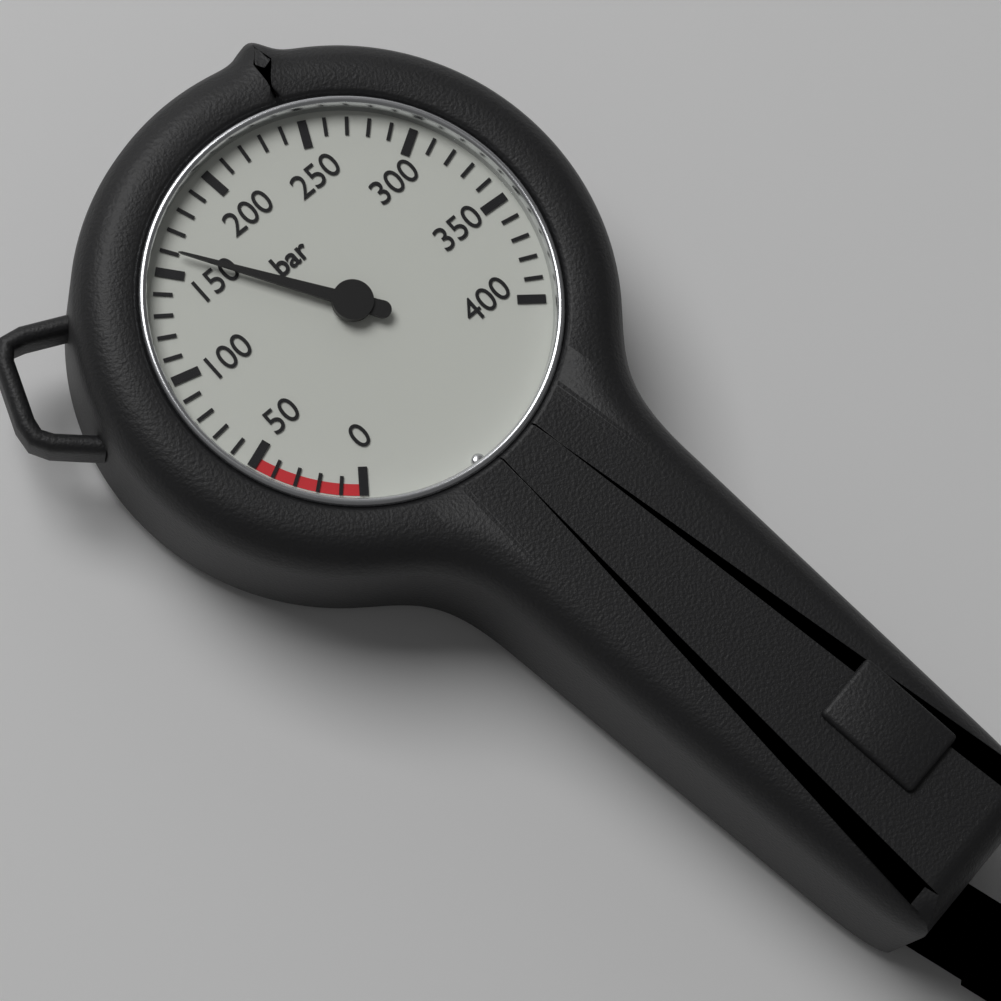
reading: 160 bar
